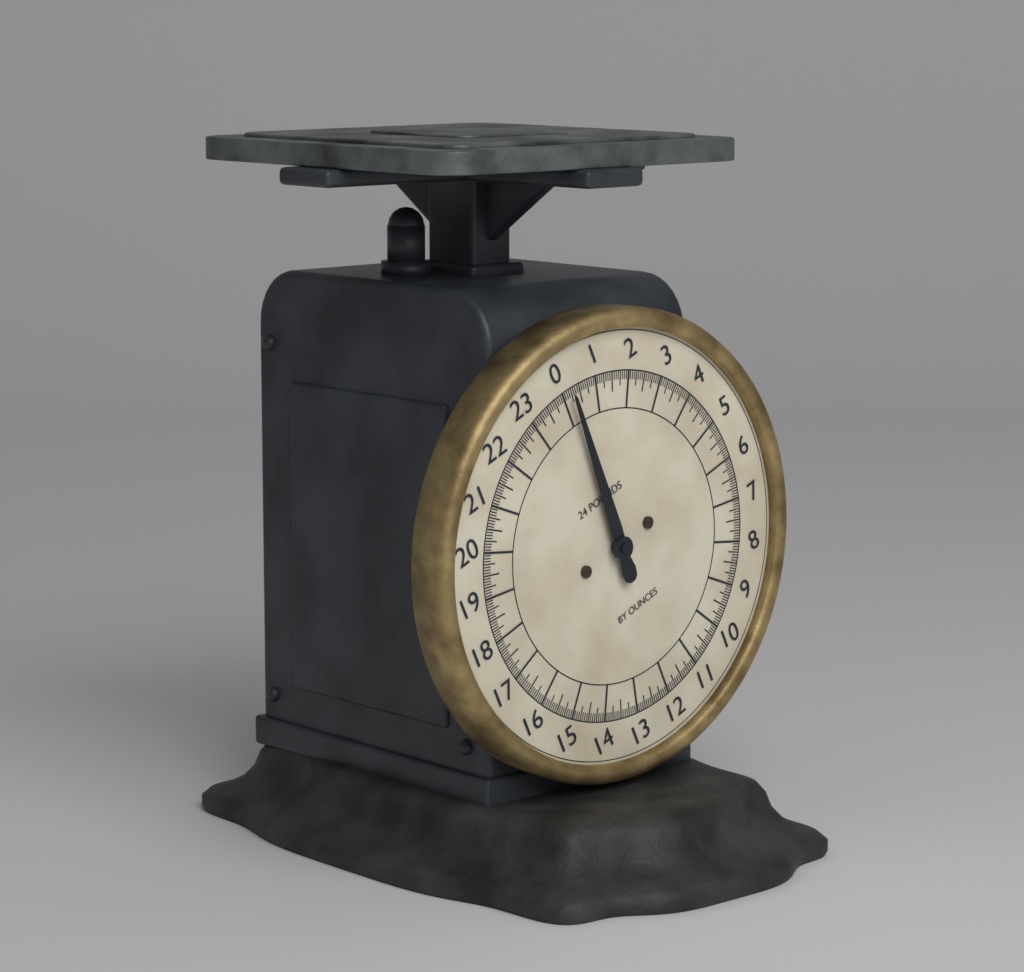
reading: 0.2000 lb
